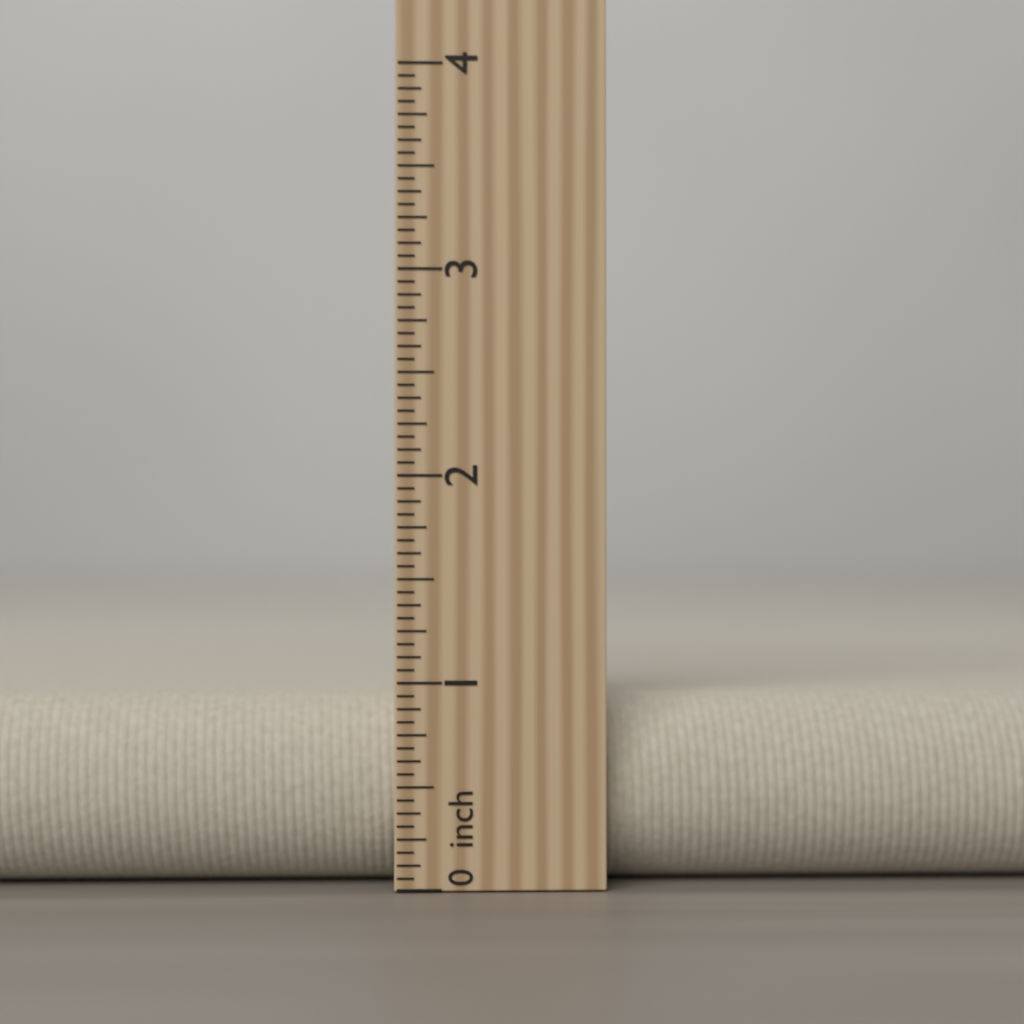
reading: 0.9375 inch
